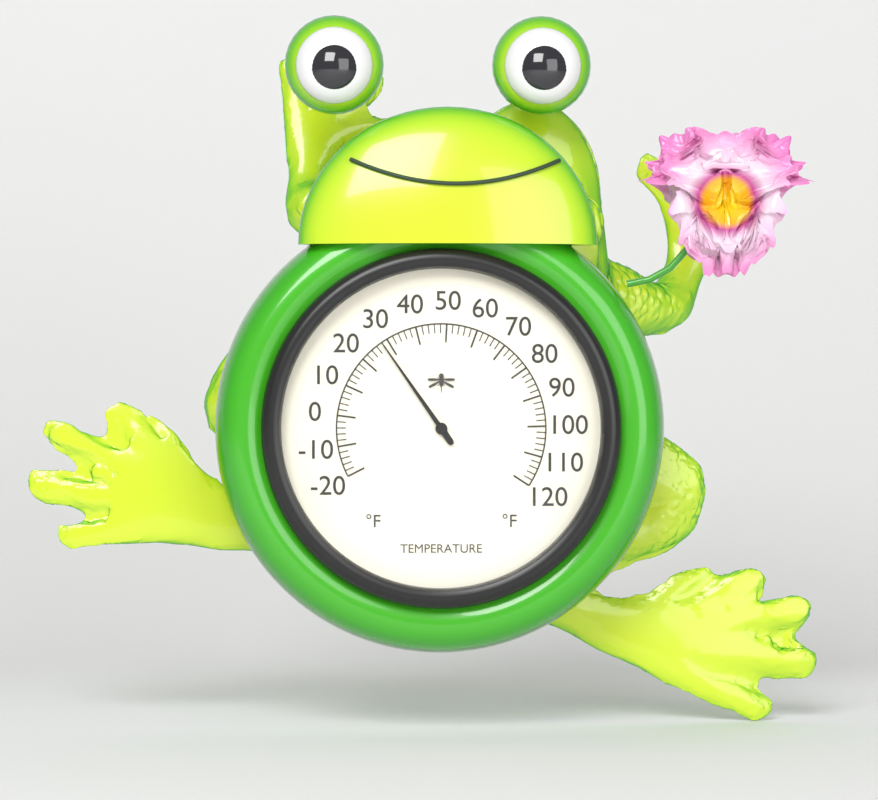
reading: 28 °F
